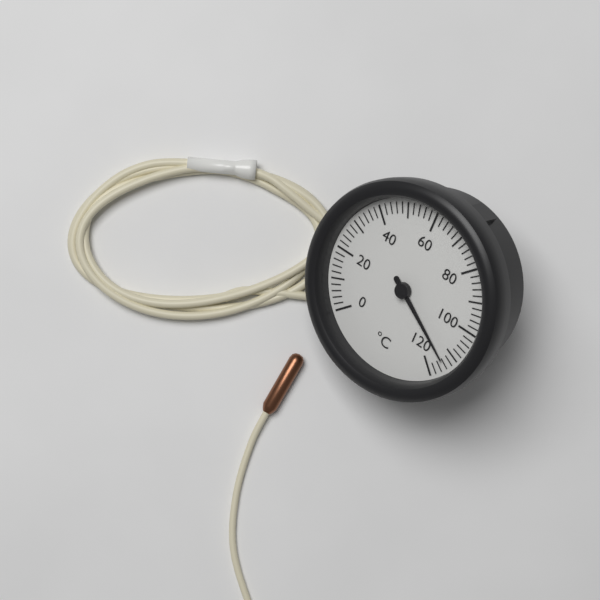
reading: 114 °C
